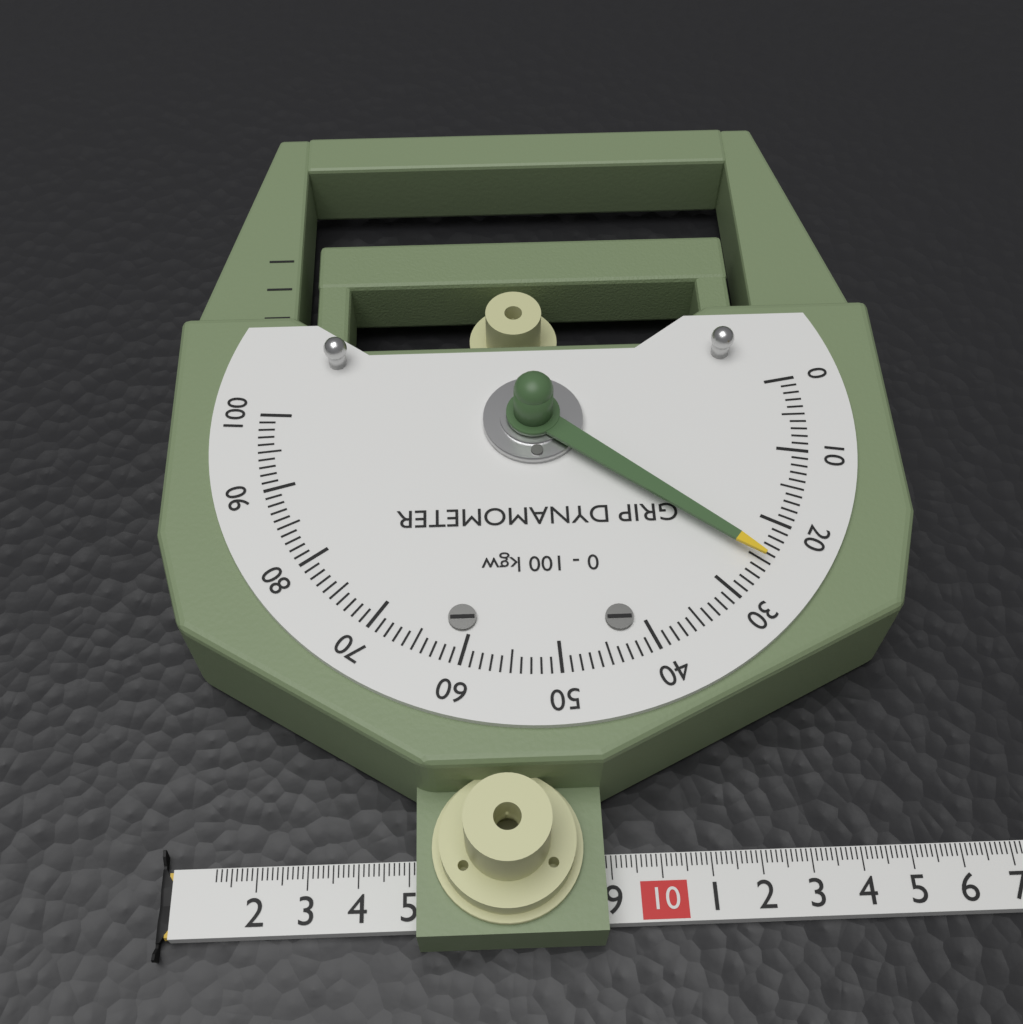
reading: 25 kgw
